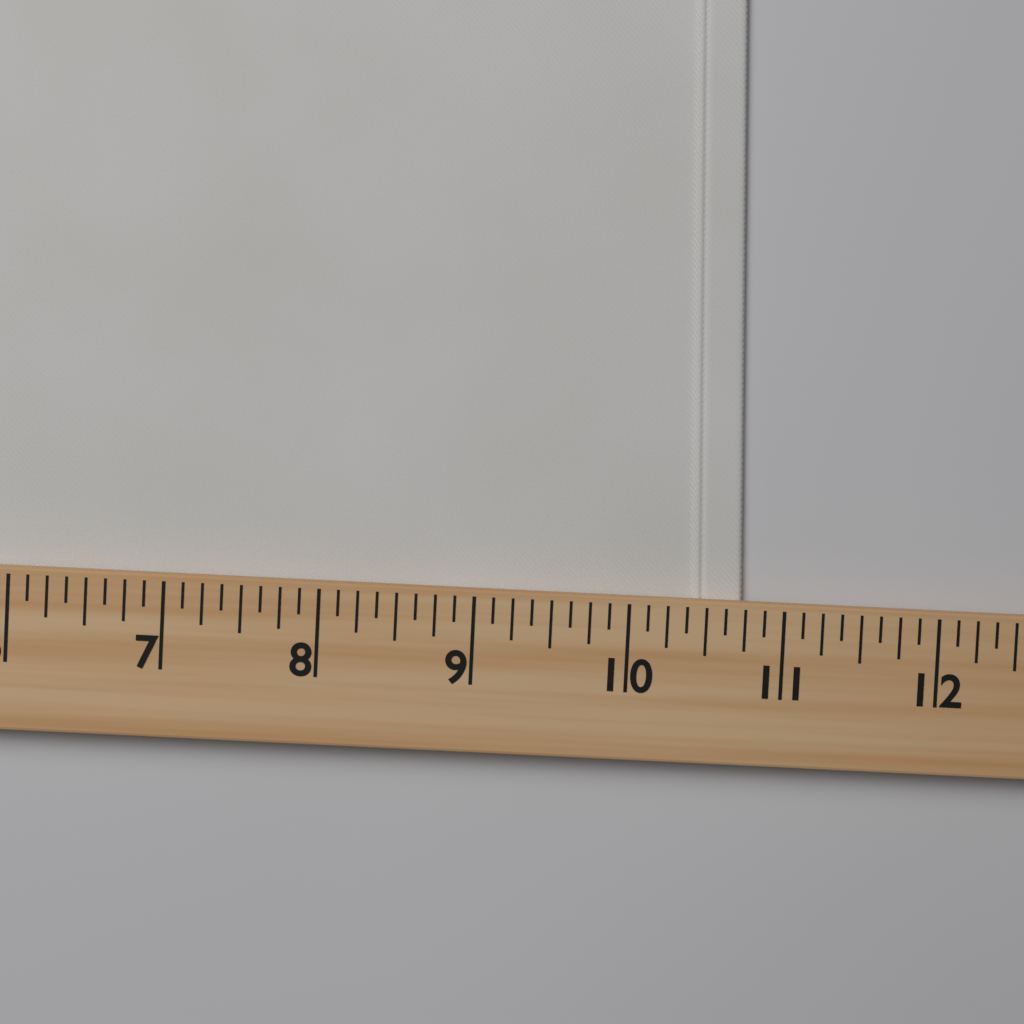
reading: 10.750 (no unit)
